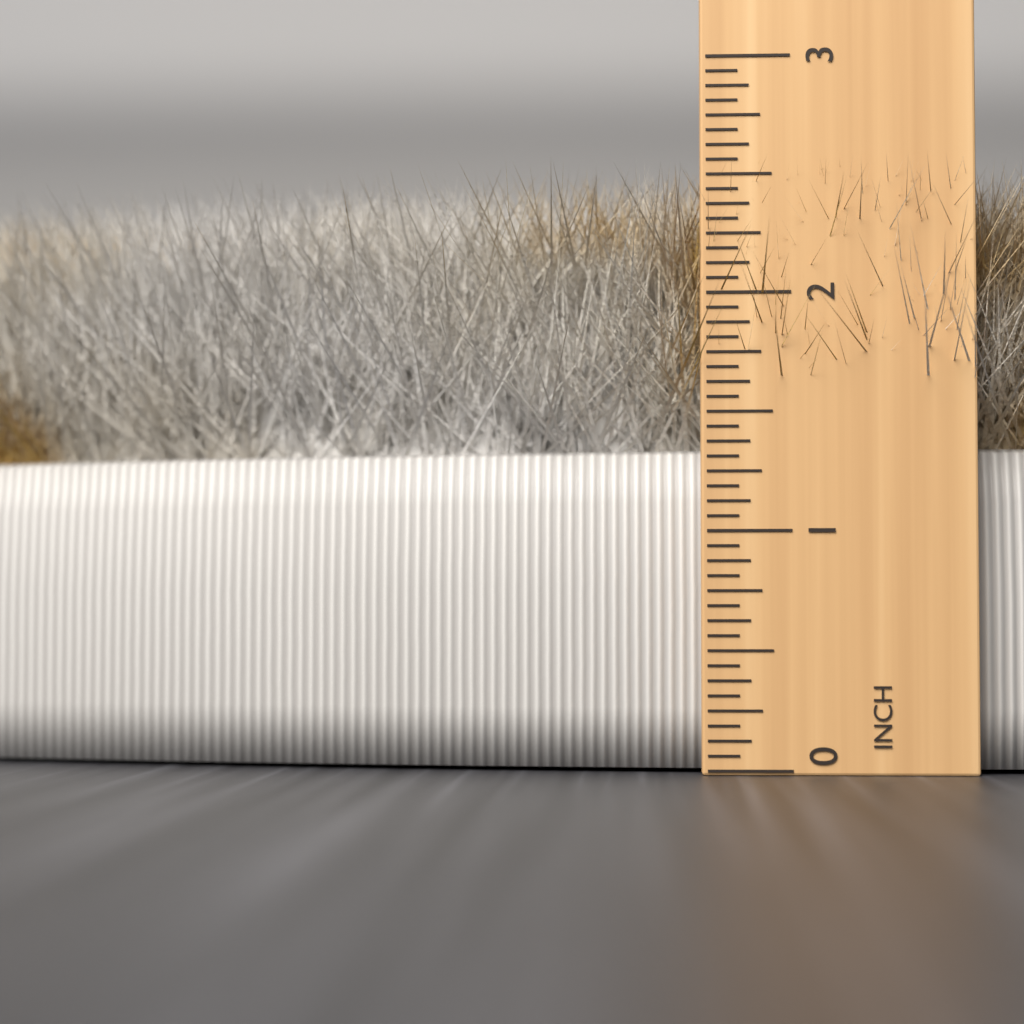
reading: 2.5625 in
